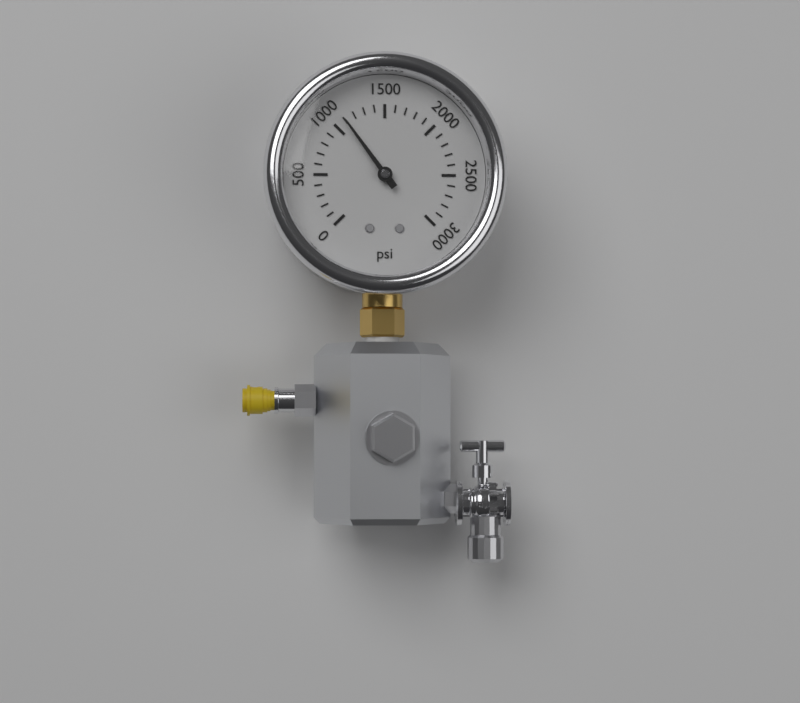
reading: 1100 psi
